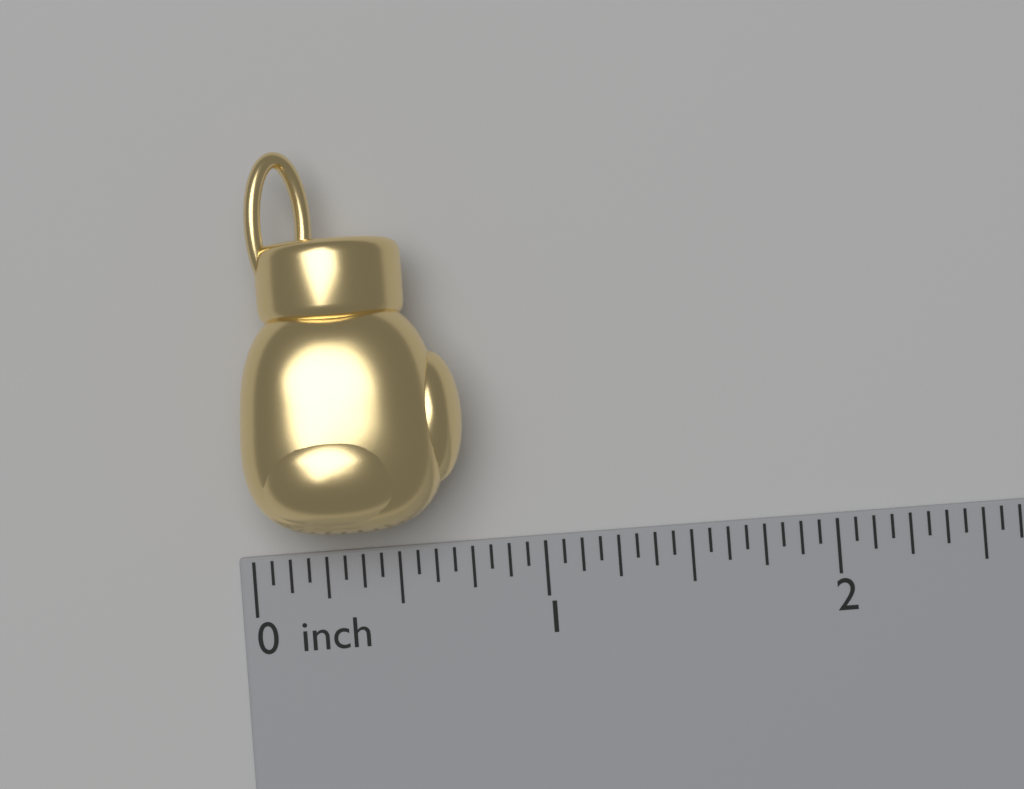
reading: 0.7500 inch
